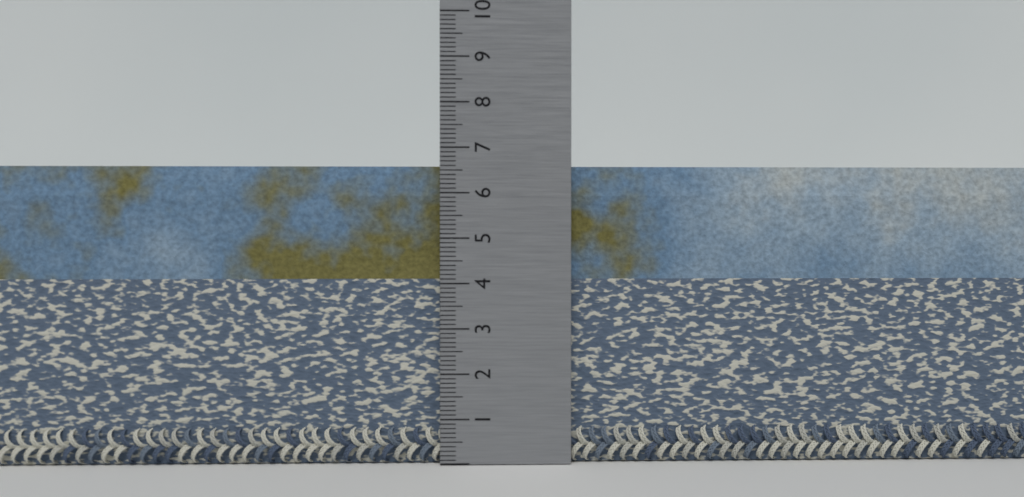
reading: 6.6 (no unit)
